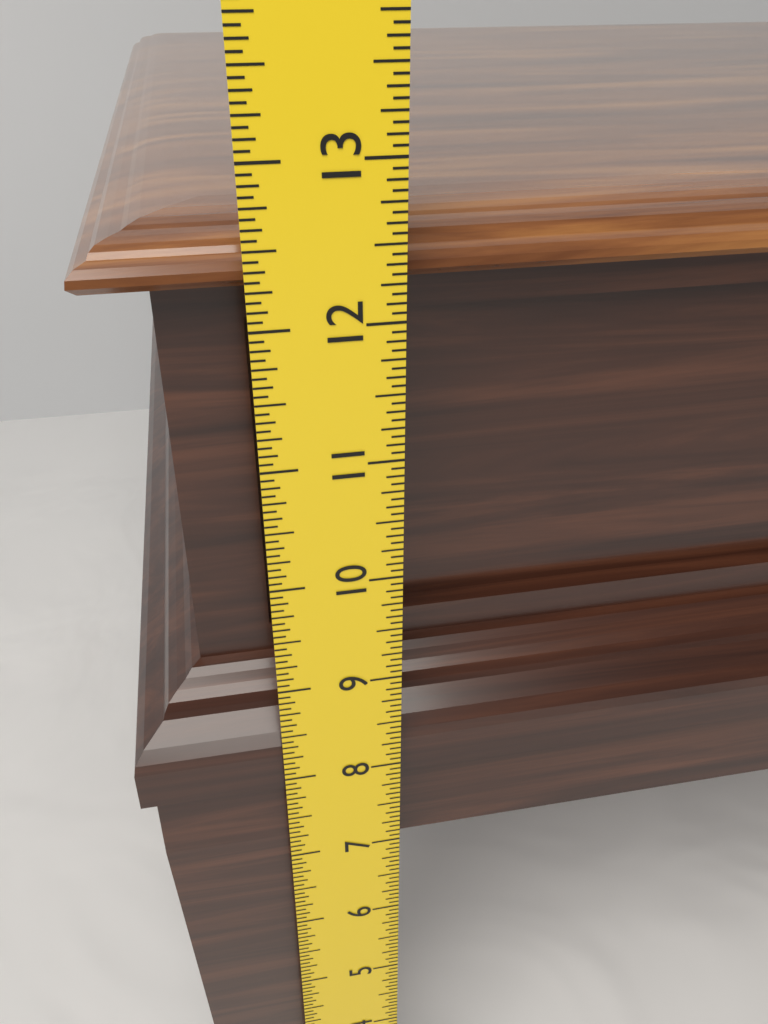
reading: 12.5625 in
